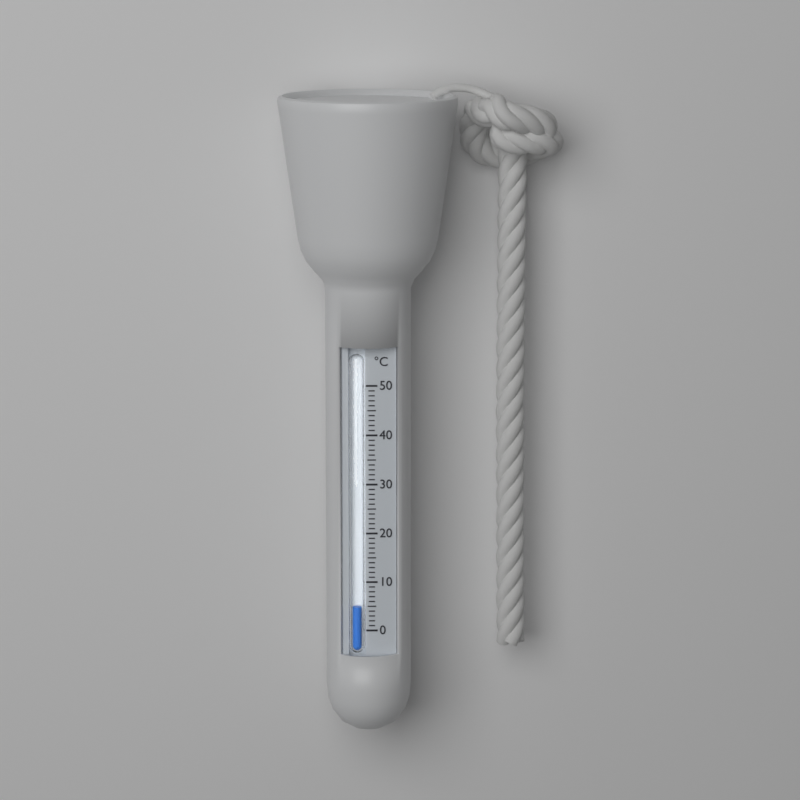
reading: 5 °C
